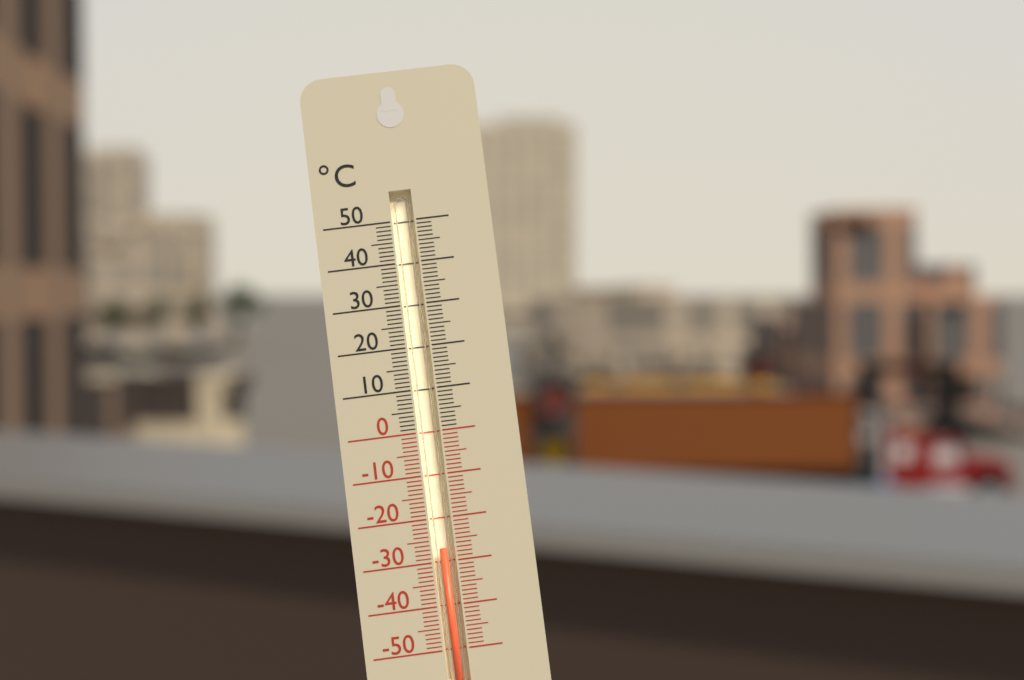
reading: -27 °C
